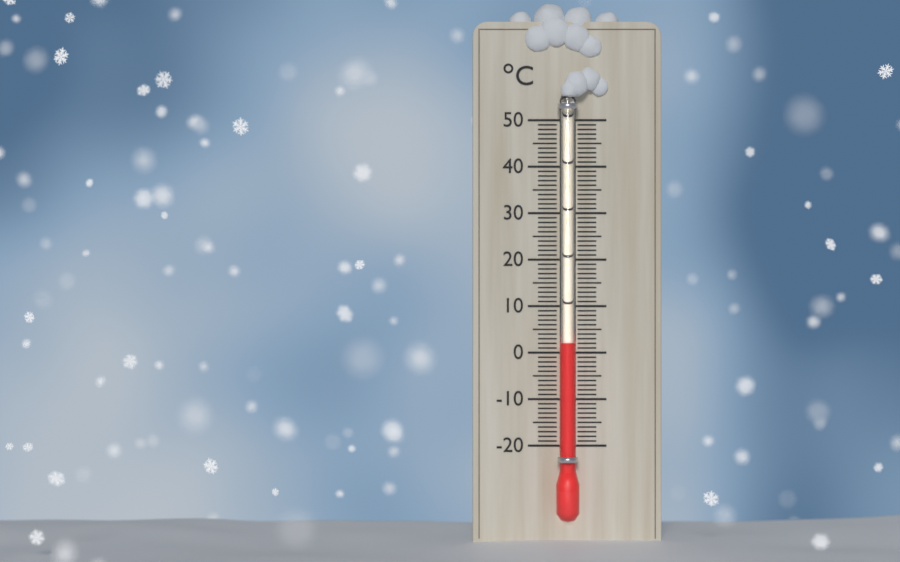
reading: 2 °C
